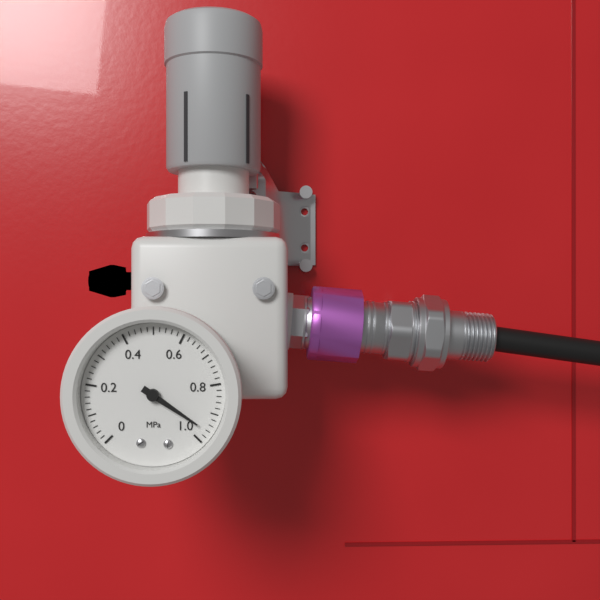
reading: 0.96 MPa
